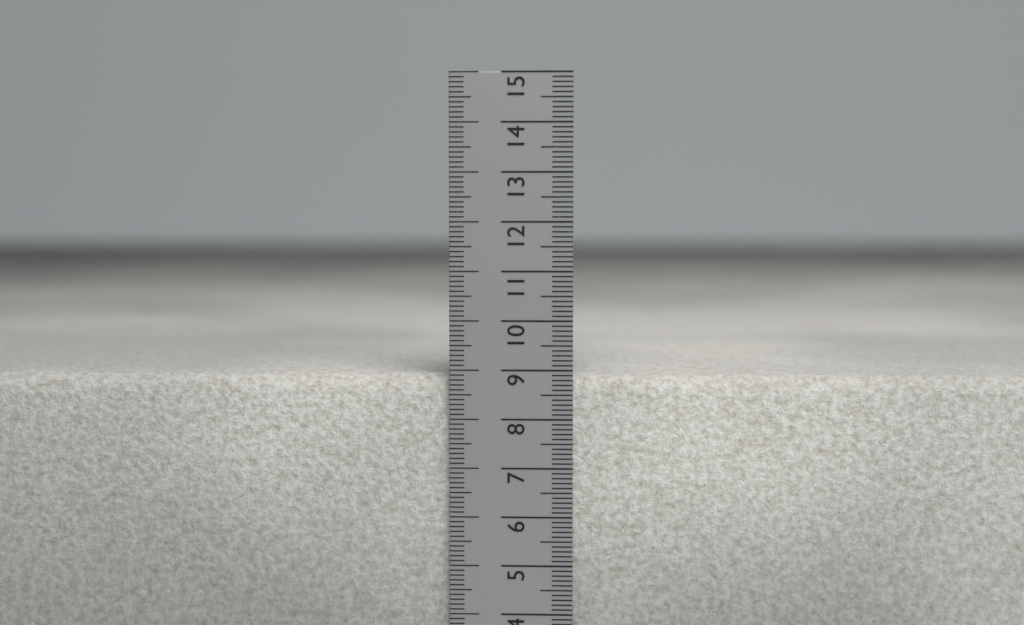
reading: 8.9 cm
